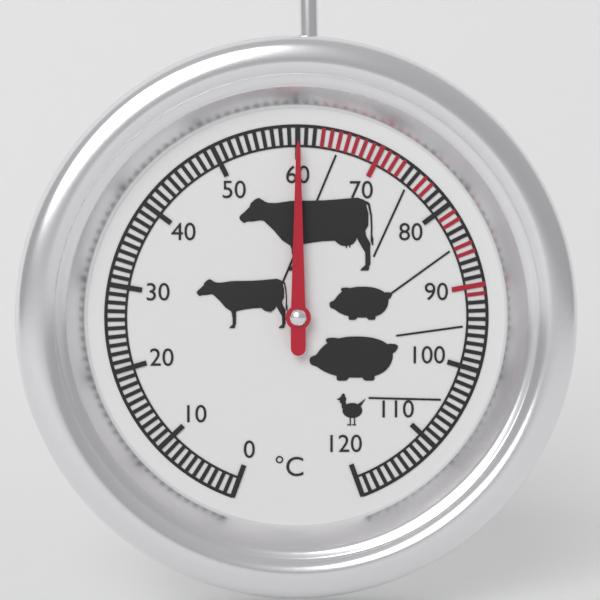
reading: 60 °C
